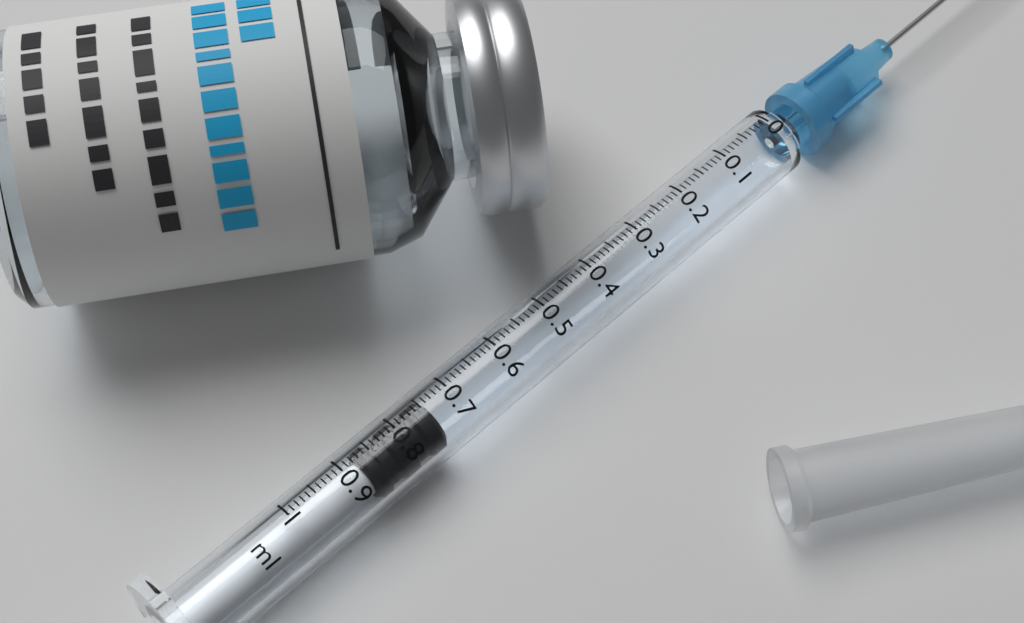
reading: 0.74 ml
